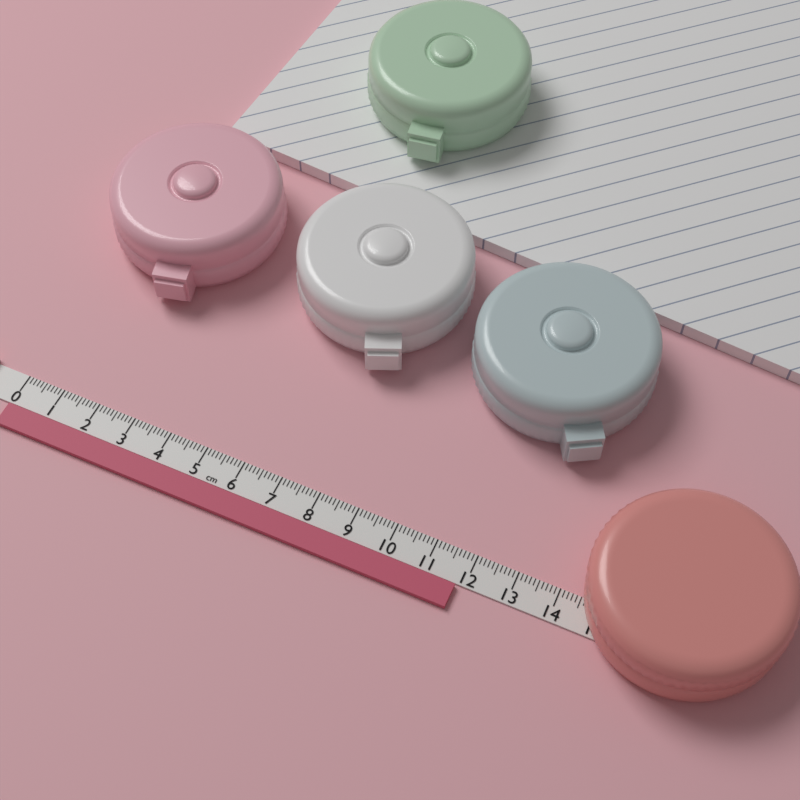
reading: 11.8 cm
